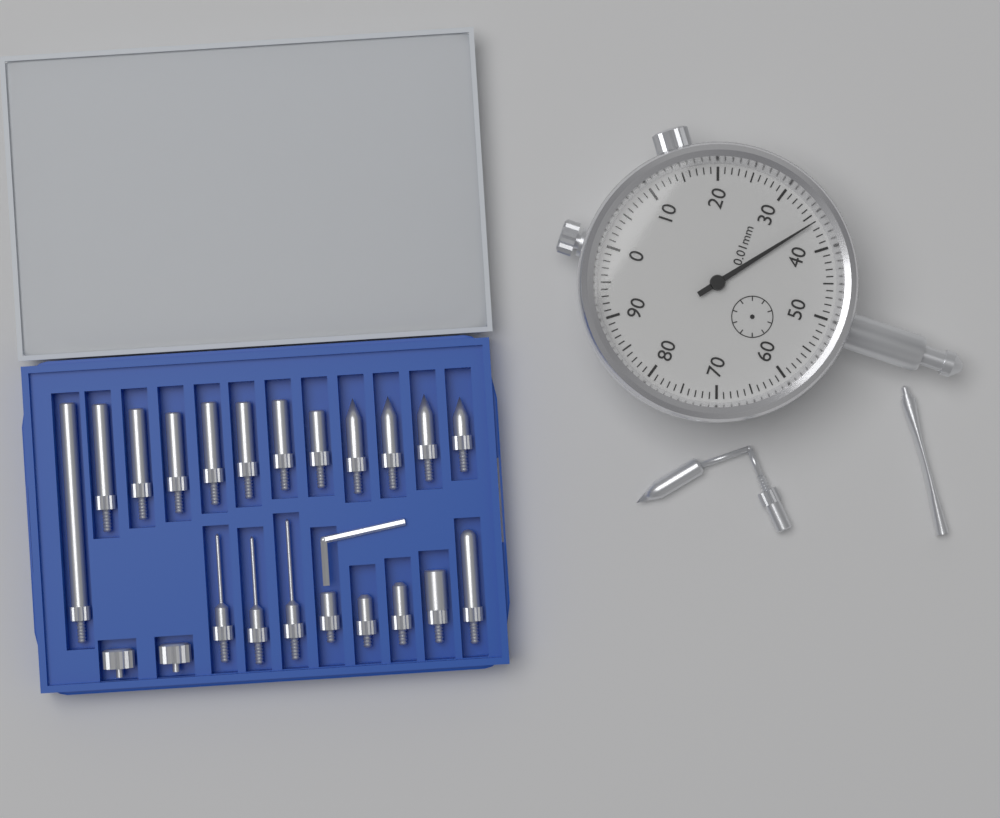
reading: 0.36 mm
